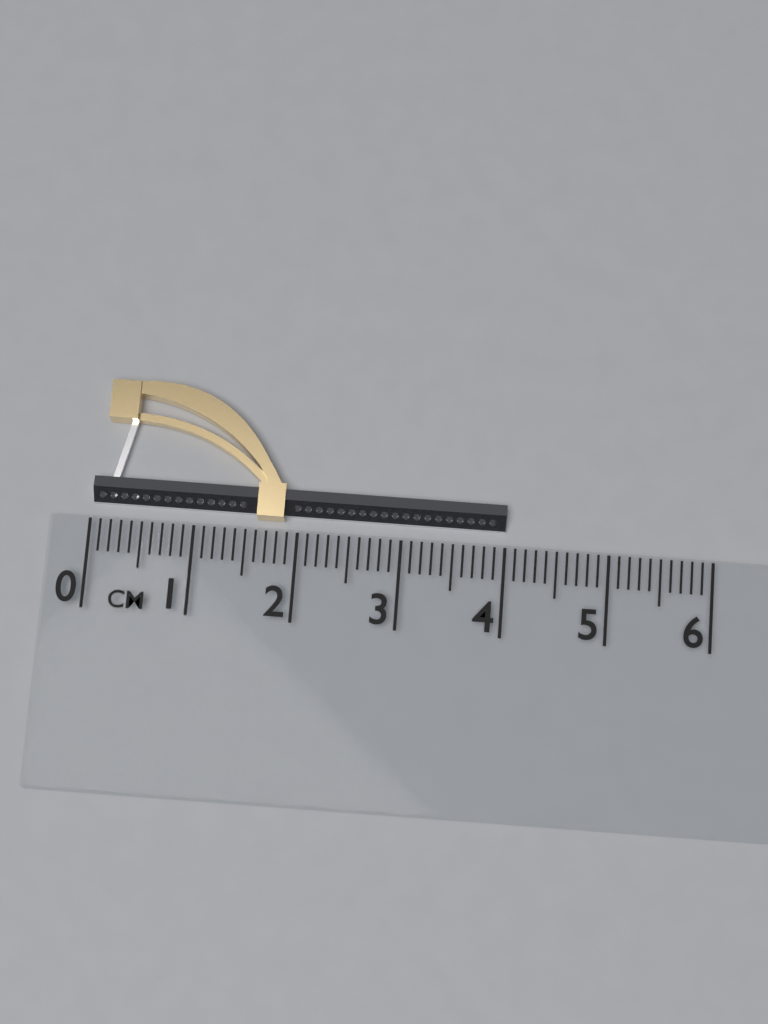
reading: 4.0 cm
